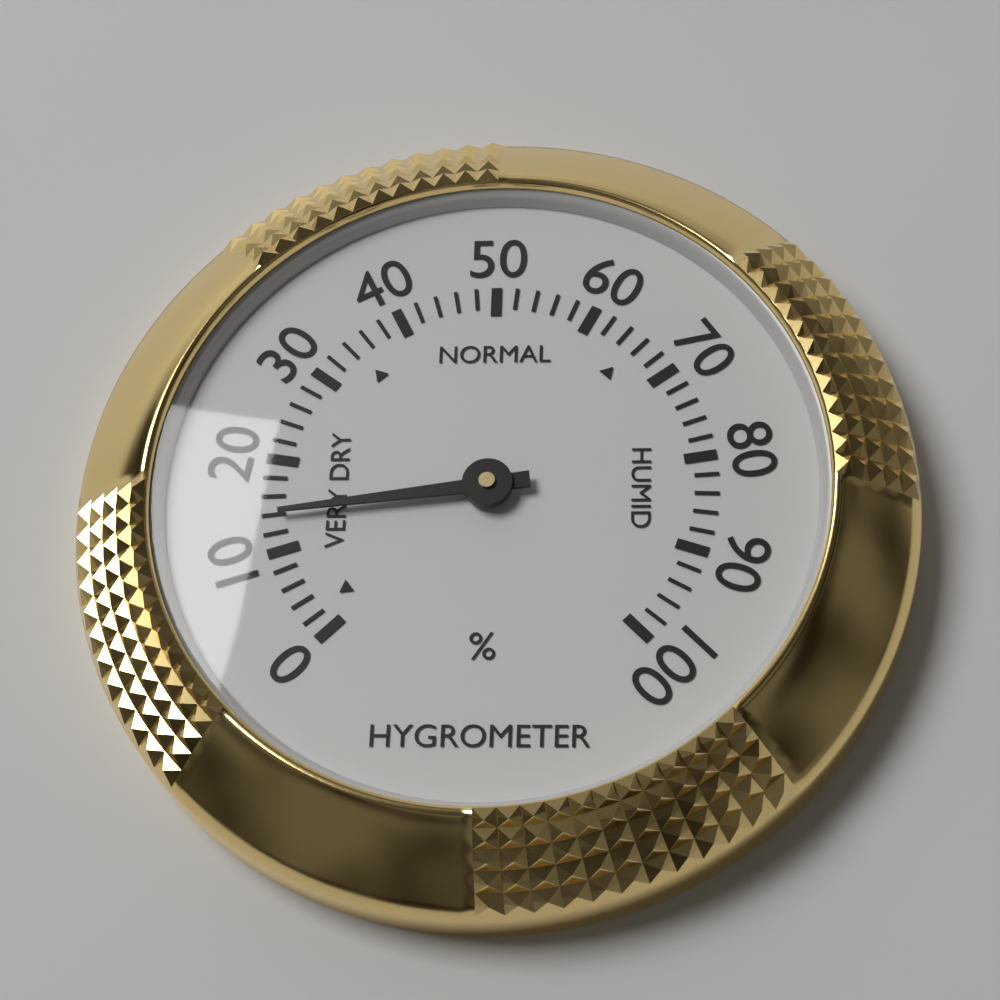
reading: 14 %
